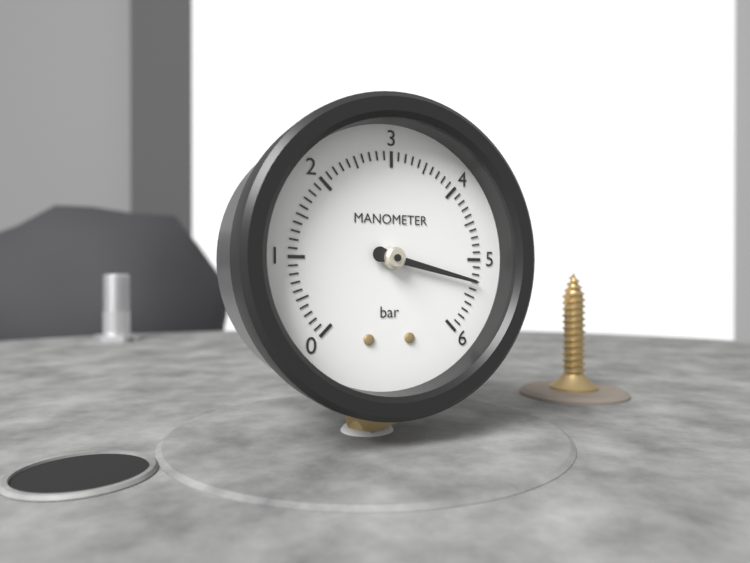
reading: 5.3 bar
